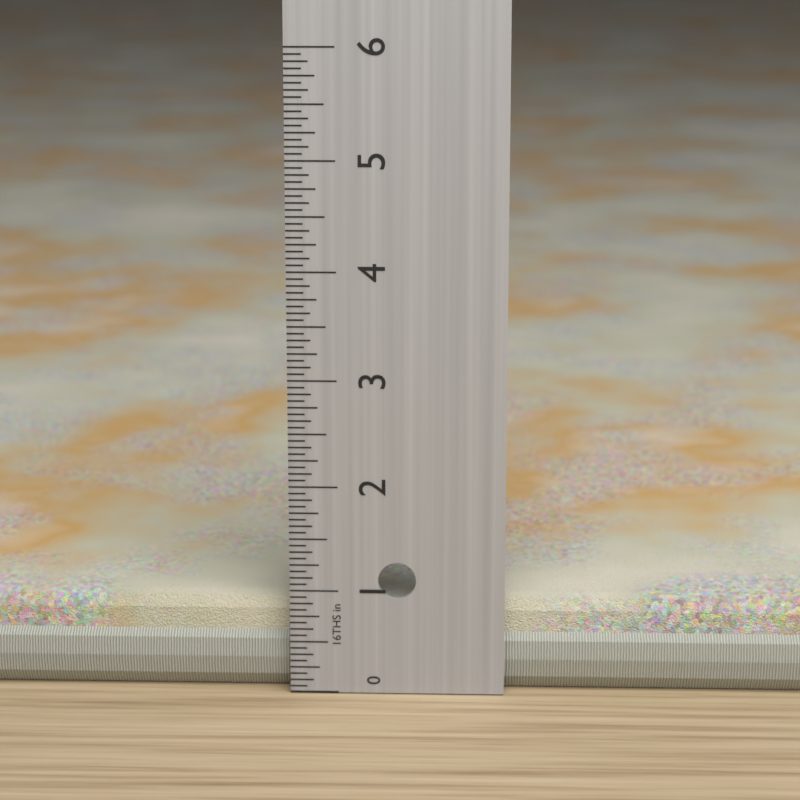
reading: 0.8750 in
